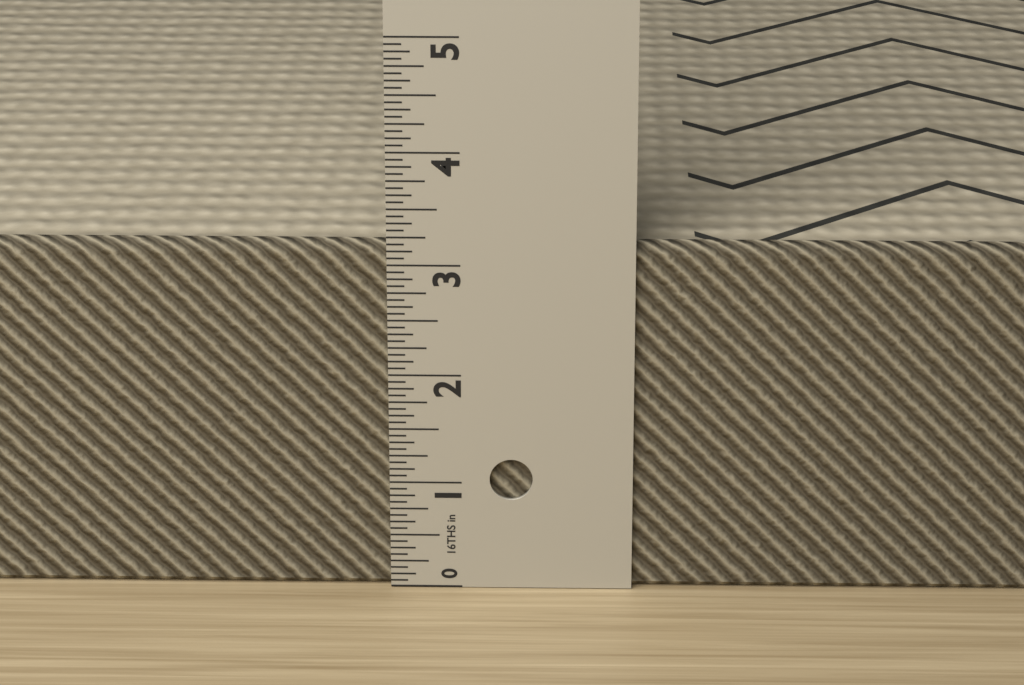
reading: 3.1875 in
